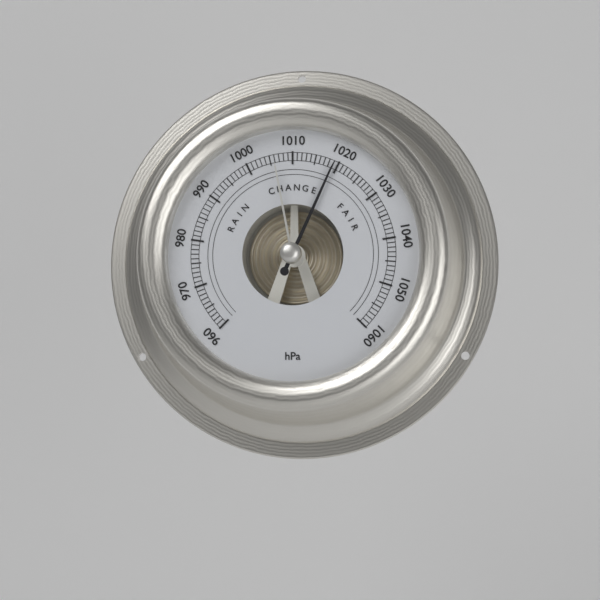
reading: 1019 hPa
